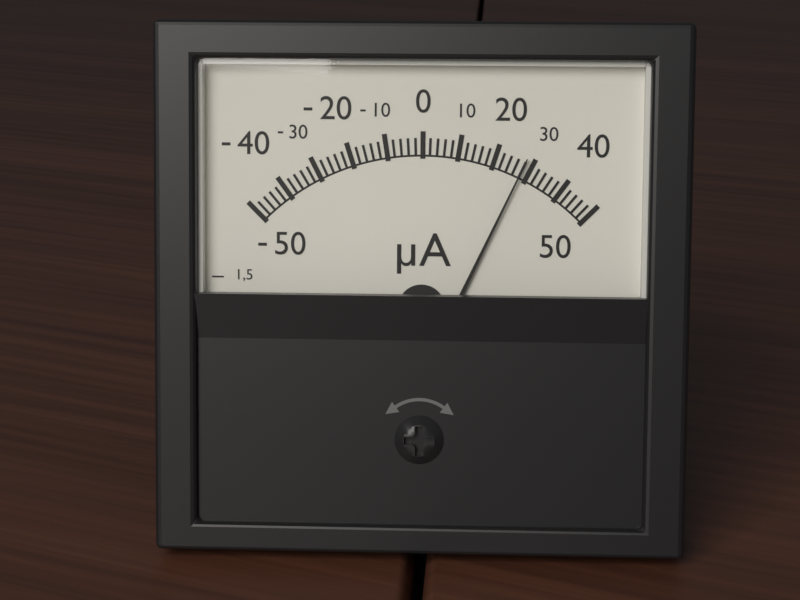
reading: 28 µA
